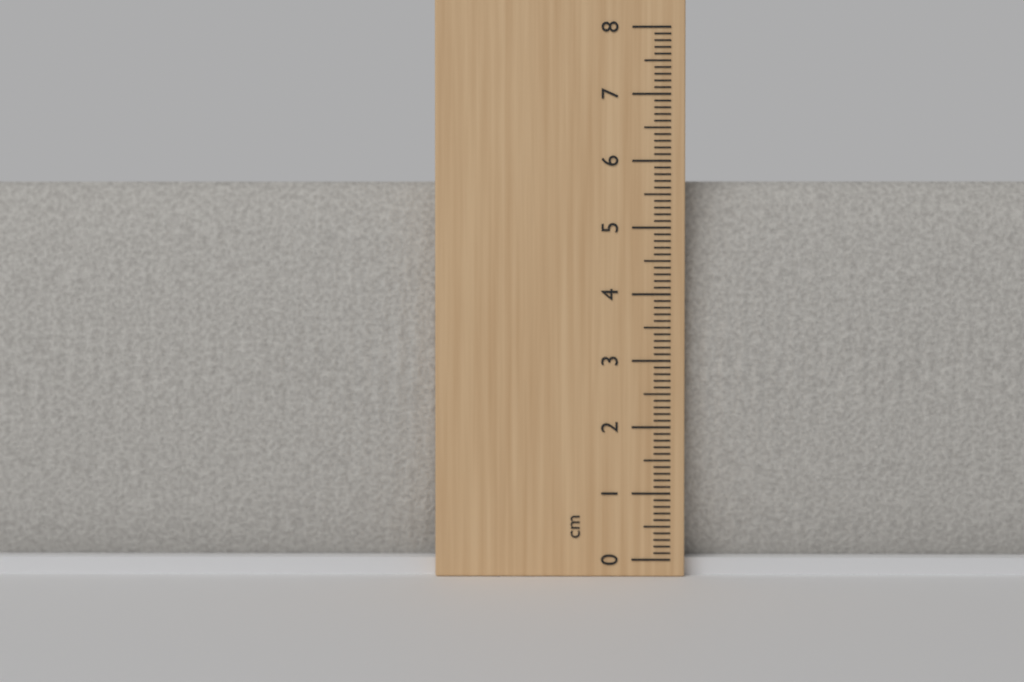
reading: 5.7 cm
